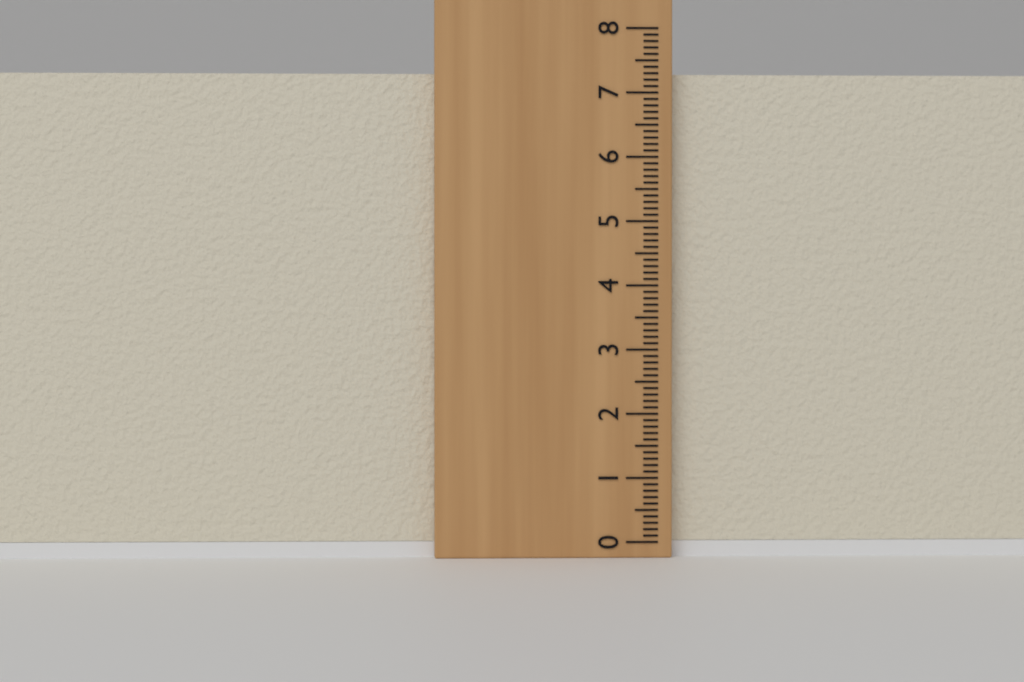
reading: 7.3 (no unit)
